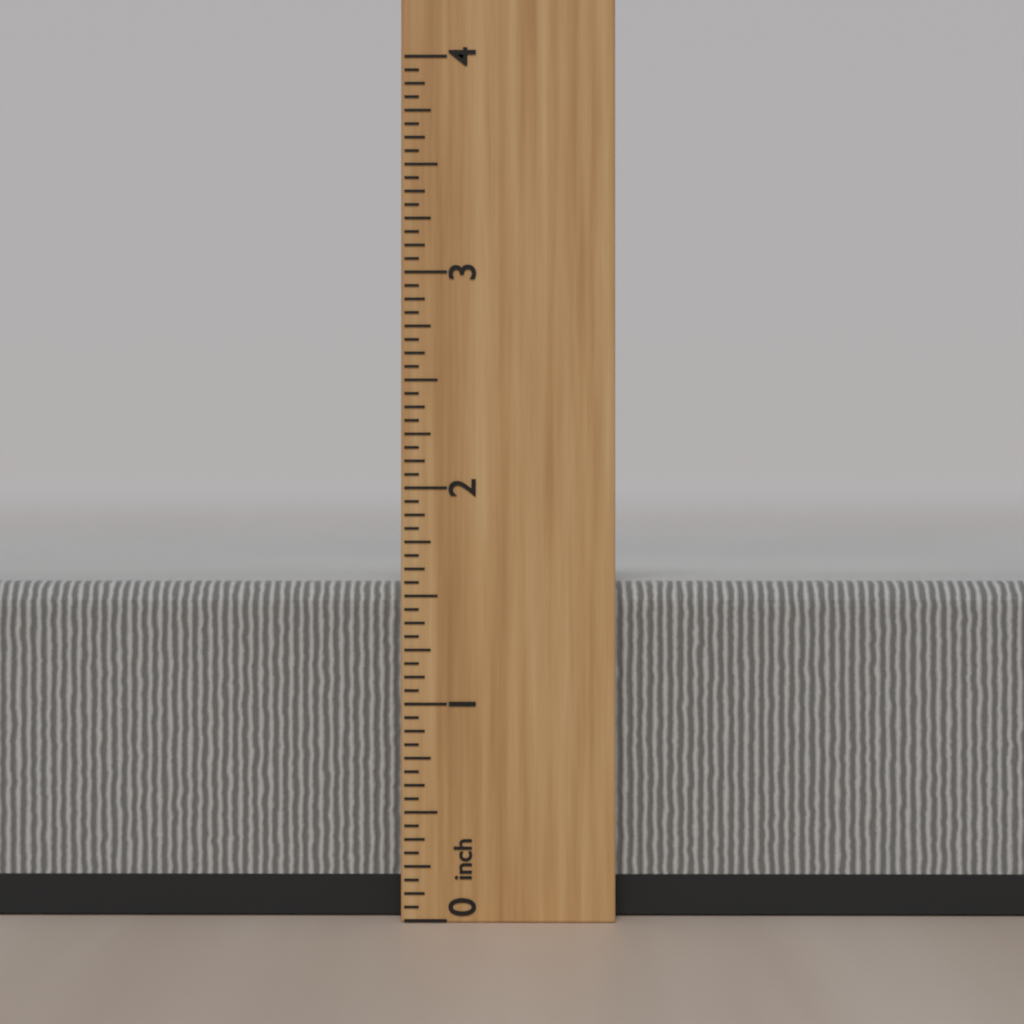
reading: 1.5625 inch
